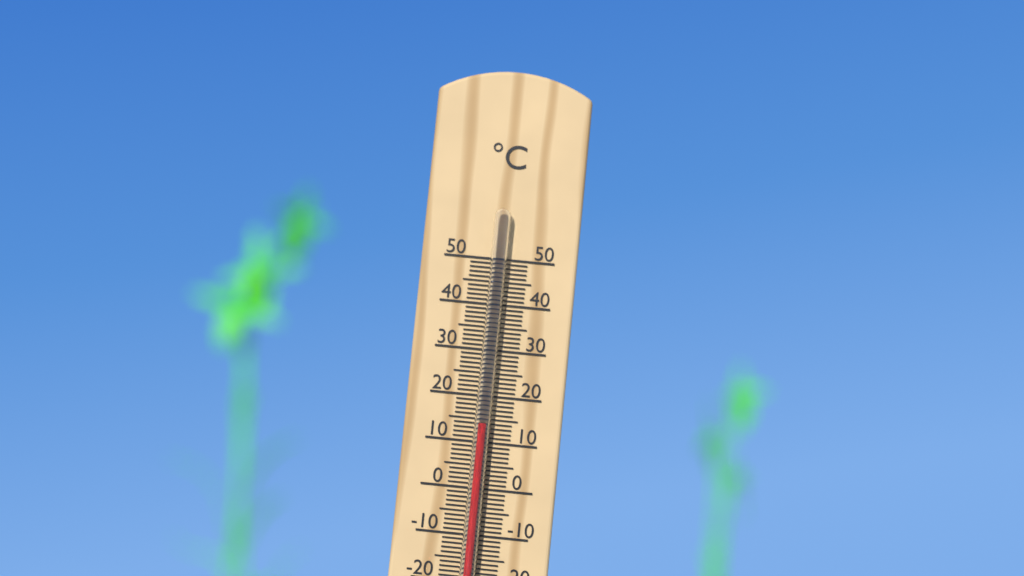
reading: 14 °C
